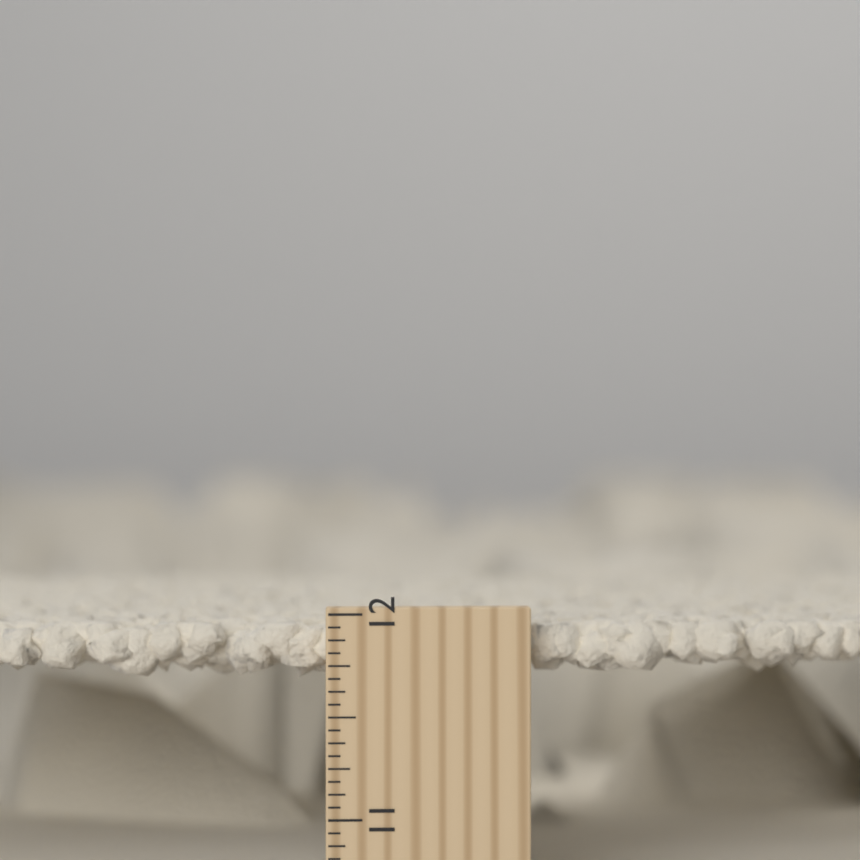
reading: 11.9375 inch
